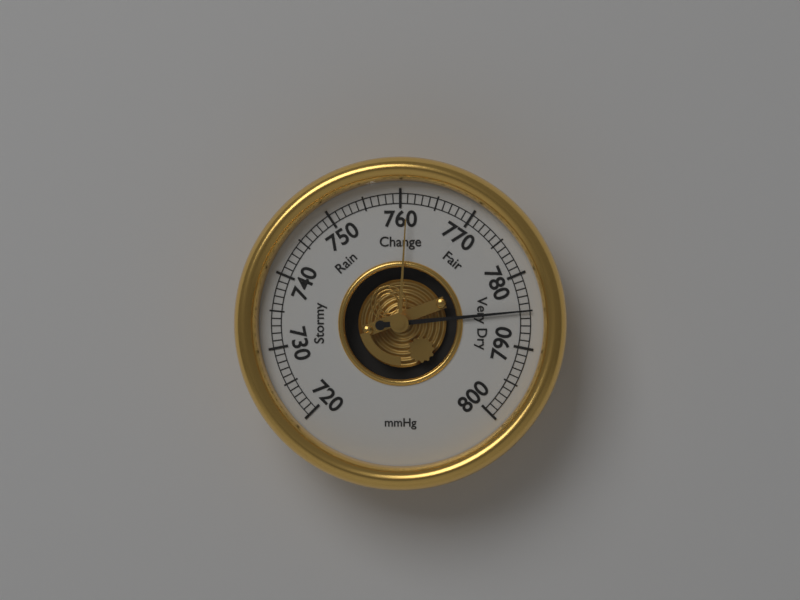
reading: 785 mmHg
